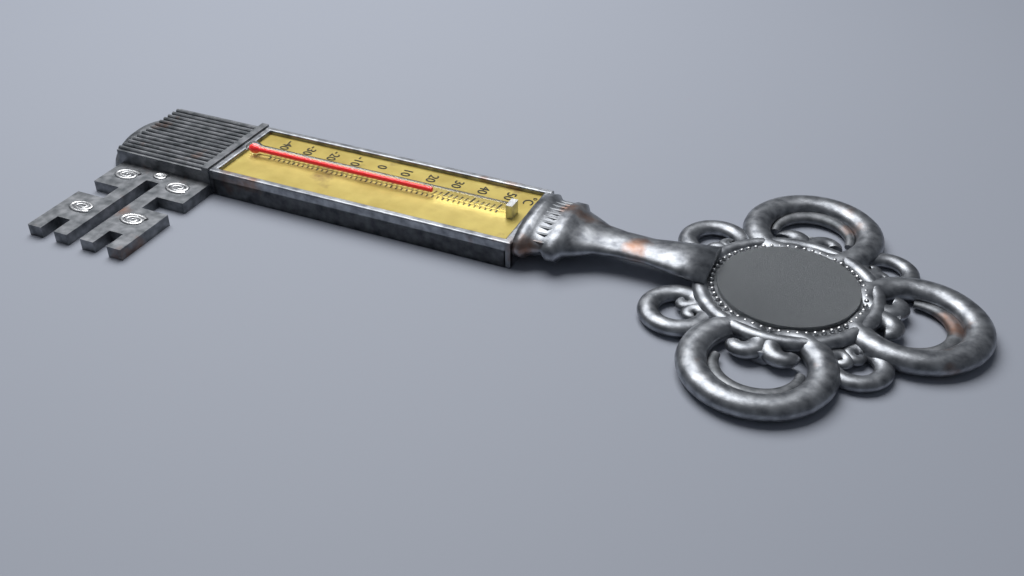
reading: 26 °C
